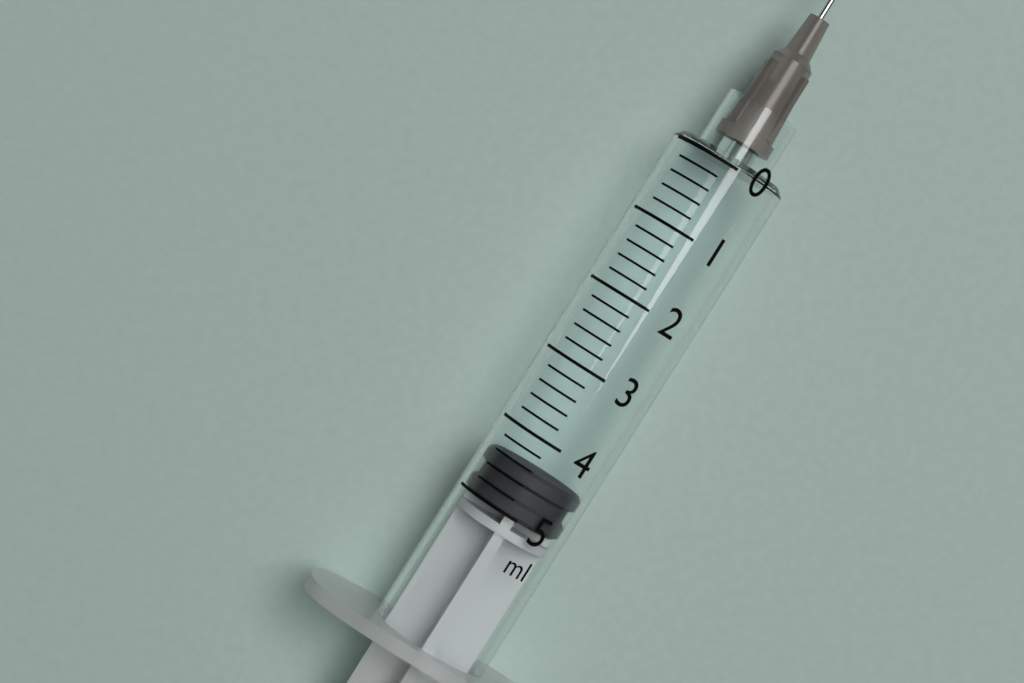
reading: 4.4 ml
